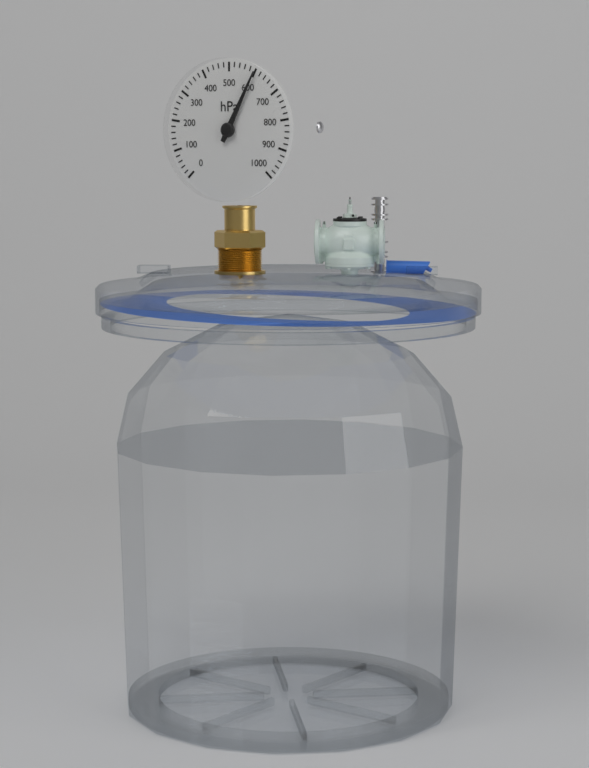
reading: 600 hPa
